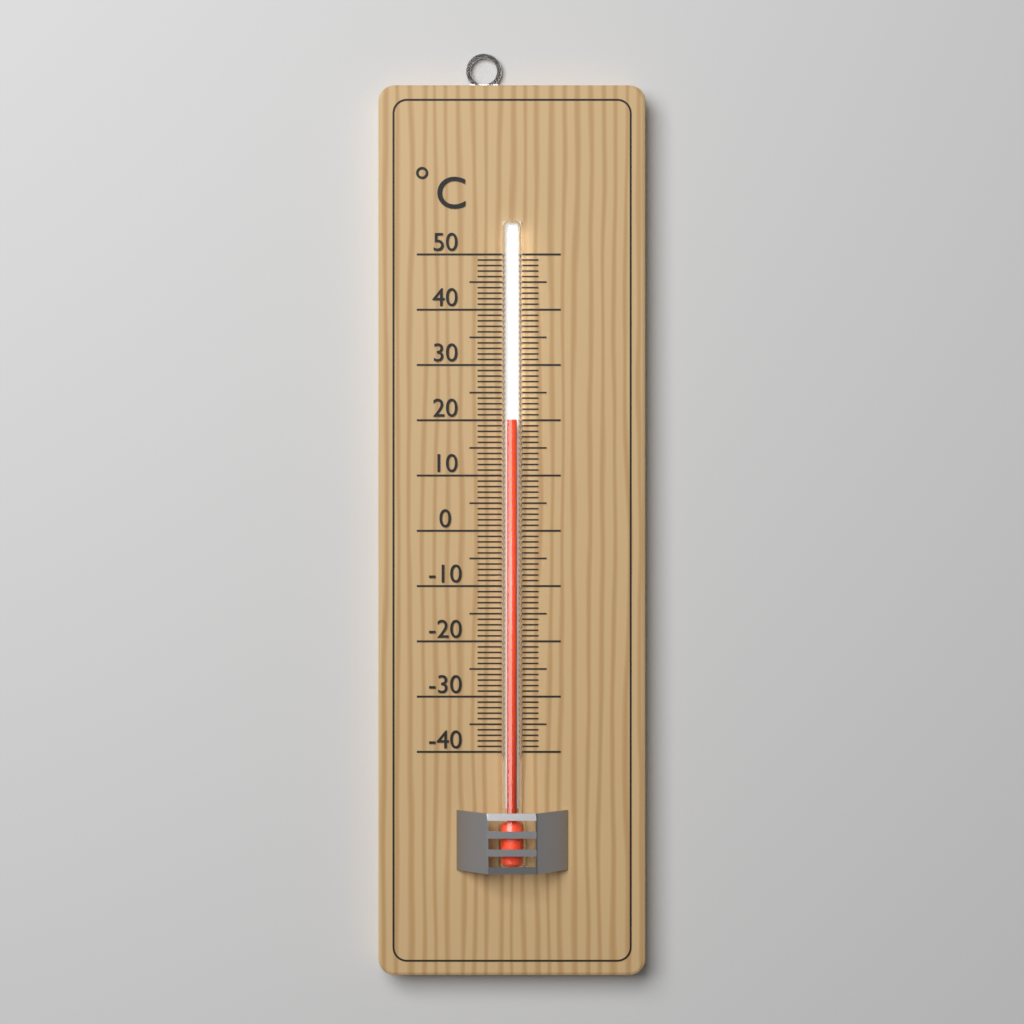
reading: 20 °C
